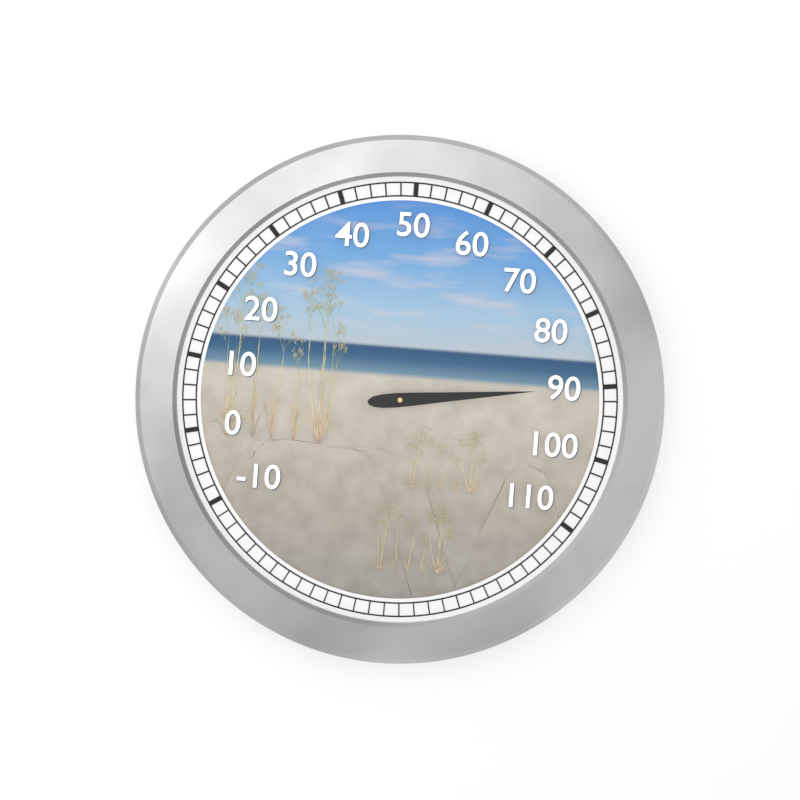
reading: 90 (no unit)
